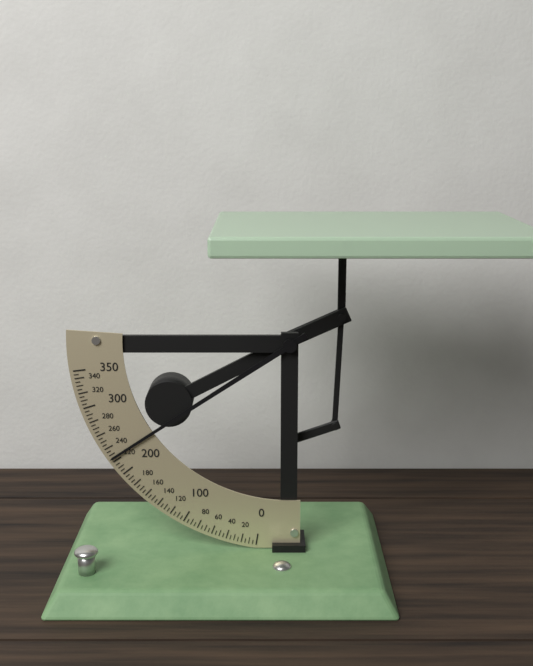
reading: 225 (no unit)
